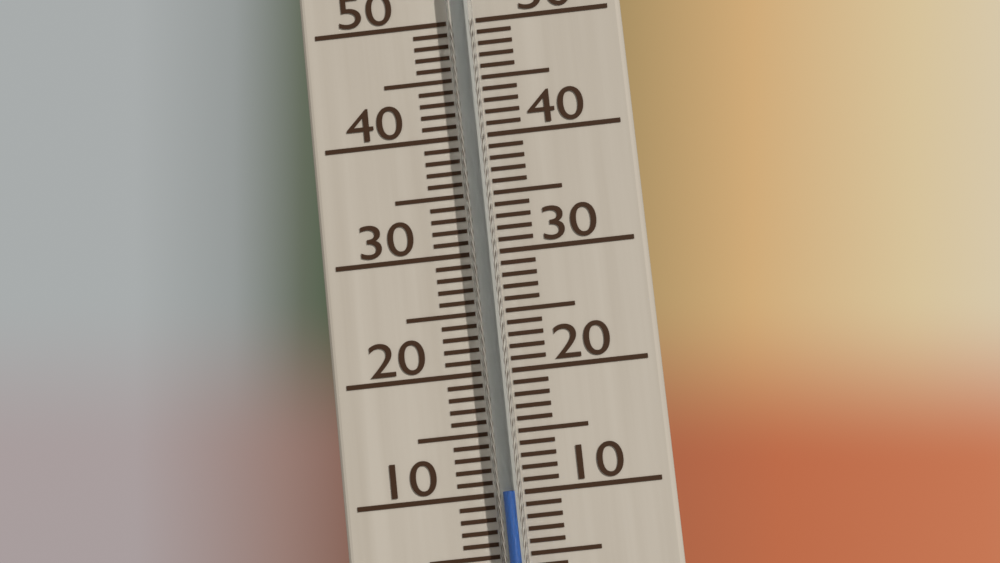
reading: 10 °C
